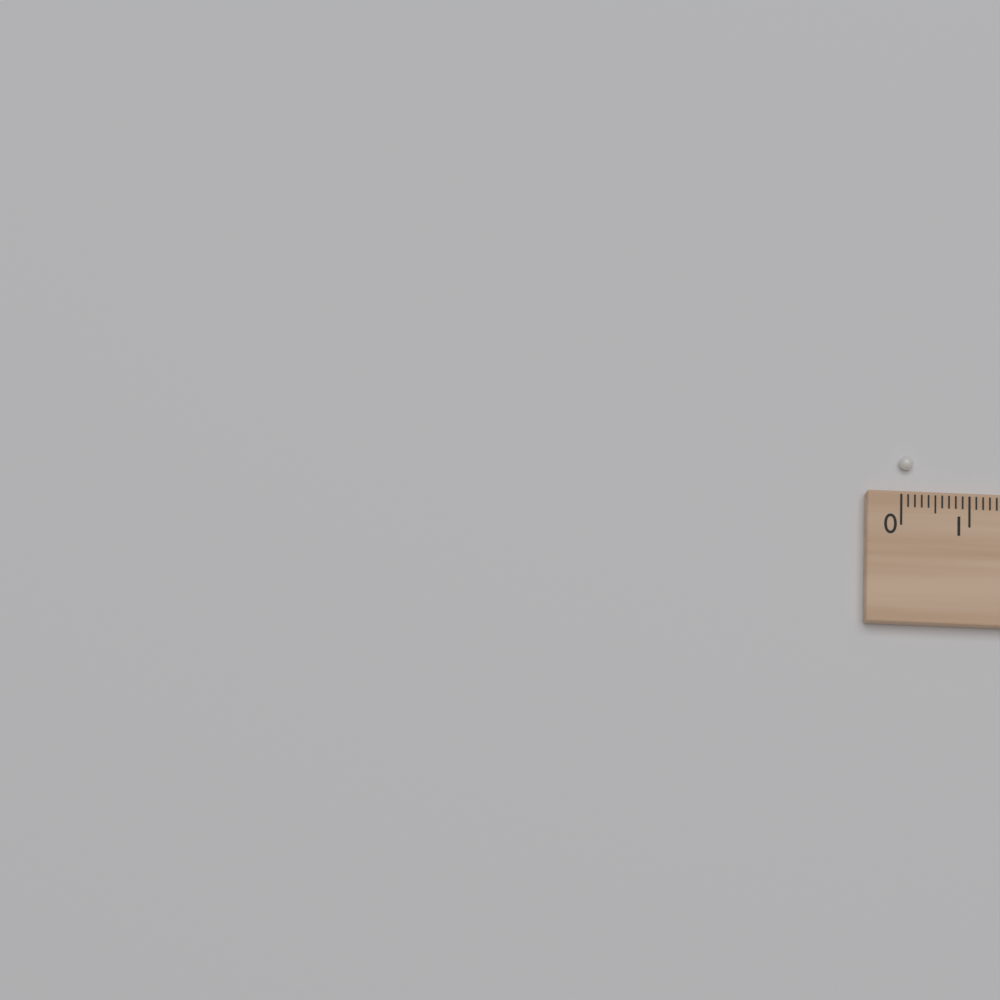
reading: 0.2 (no unit)
